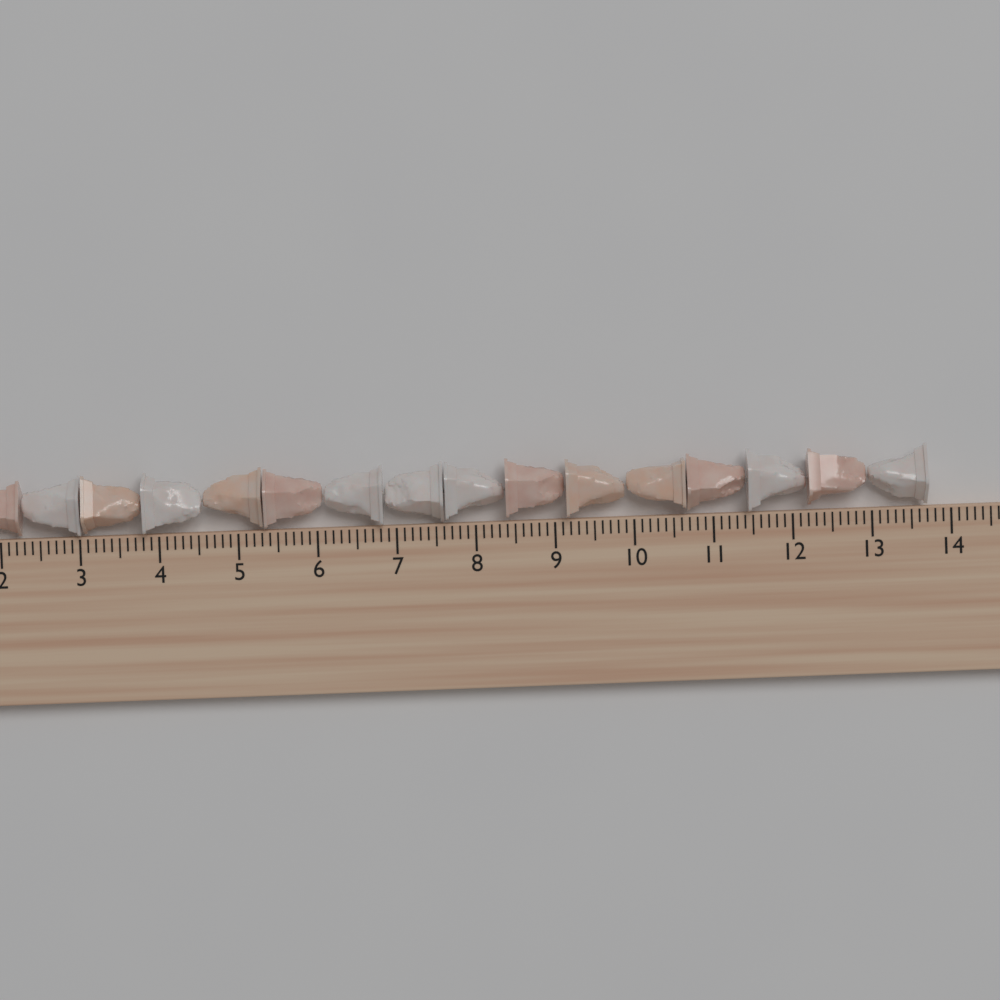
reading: 13.7 cm
